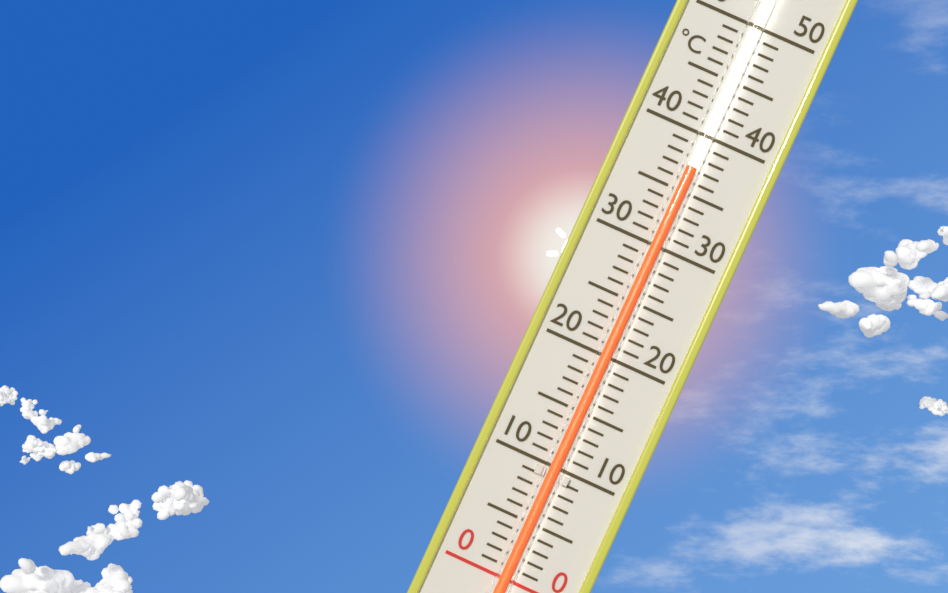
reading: 37 °C
